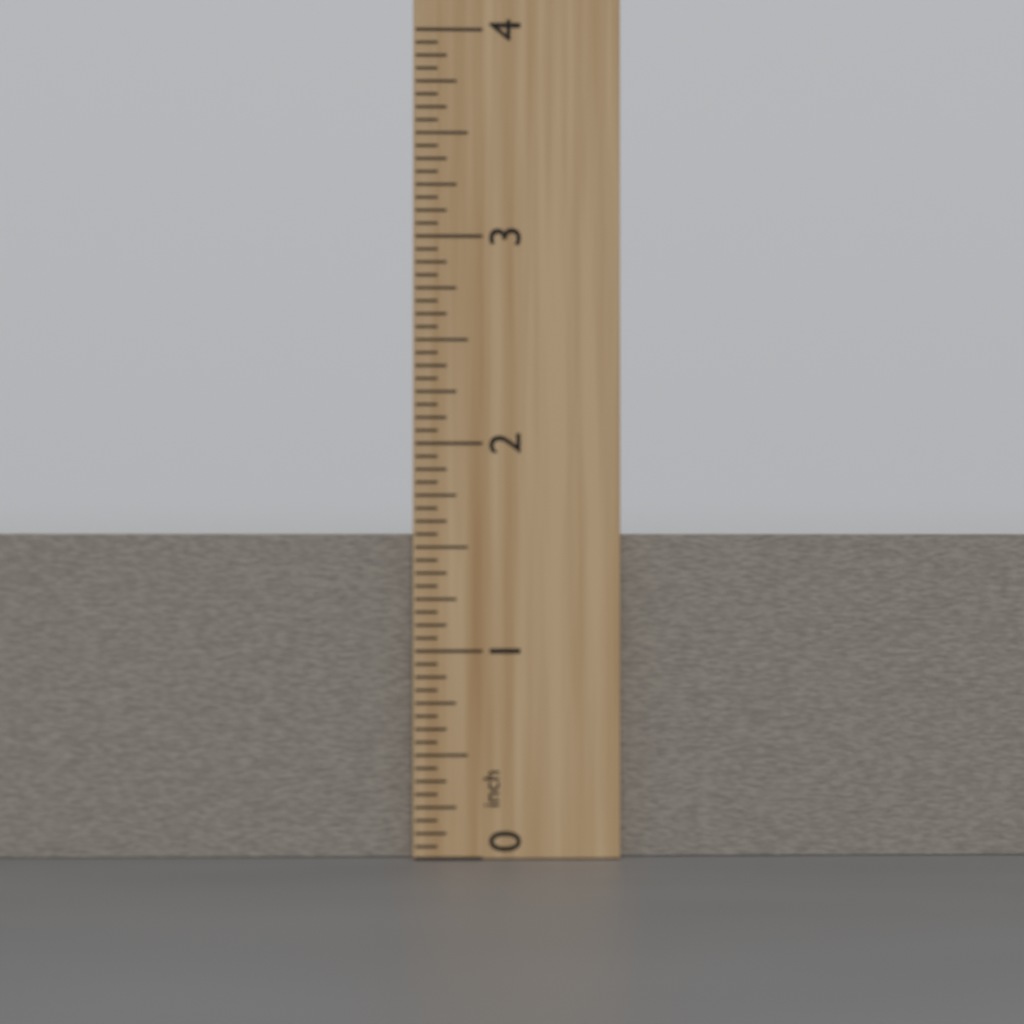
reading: 1.5625 inch
